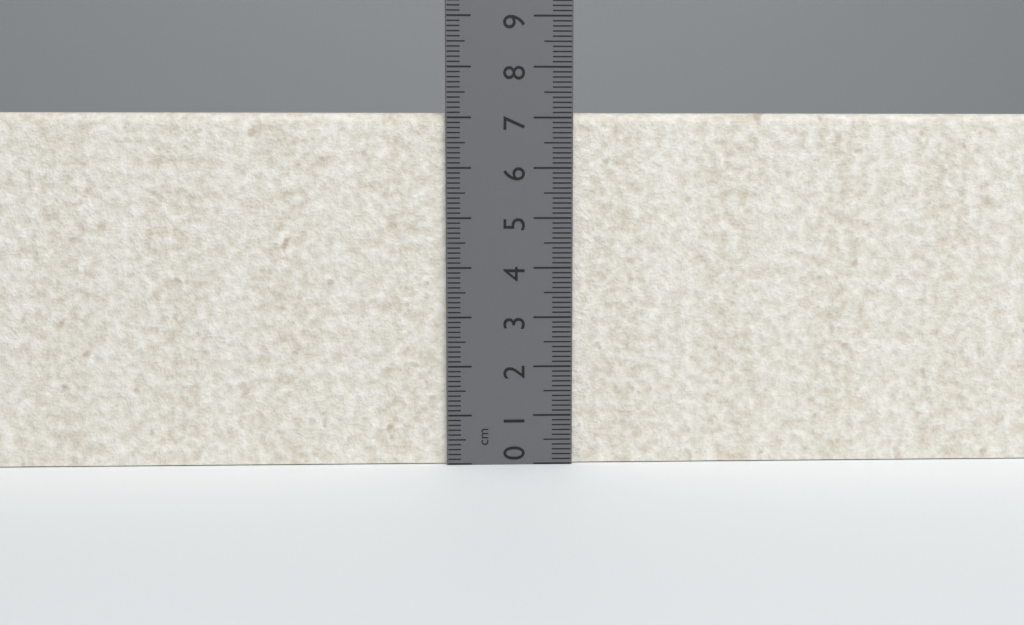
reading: 7.1 cm
